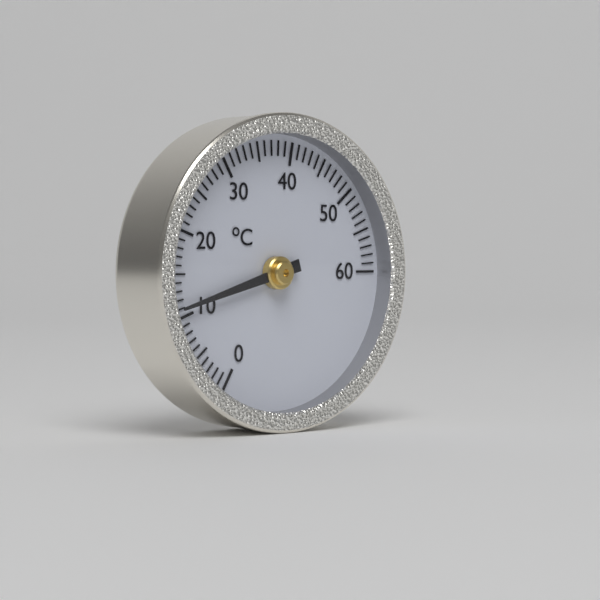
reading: 11 °C
